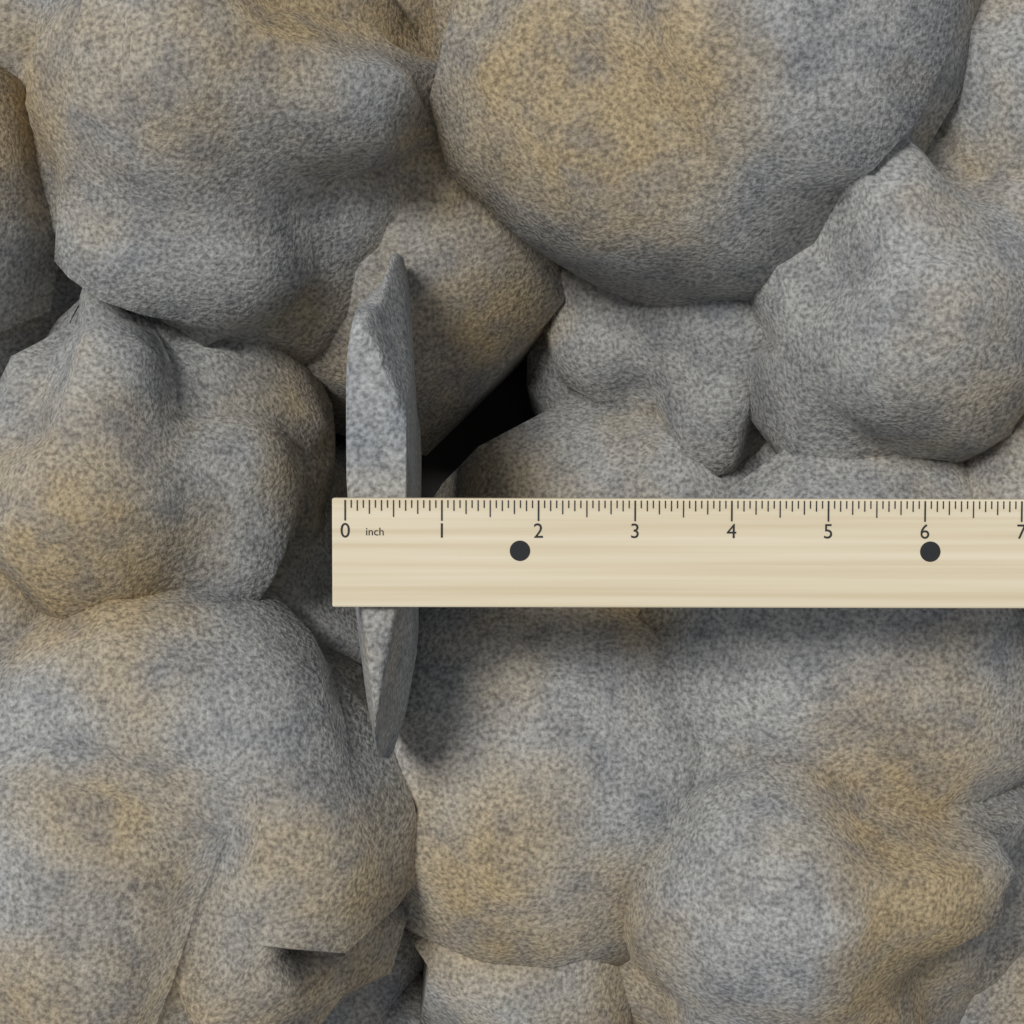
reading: 0.6250 inch
